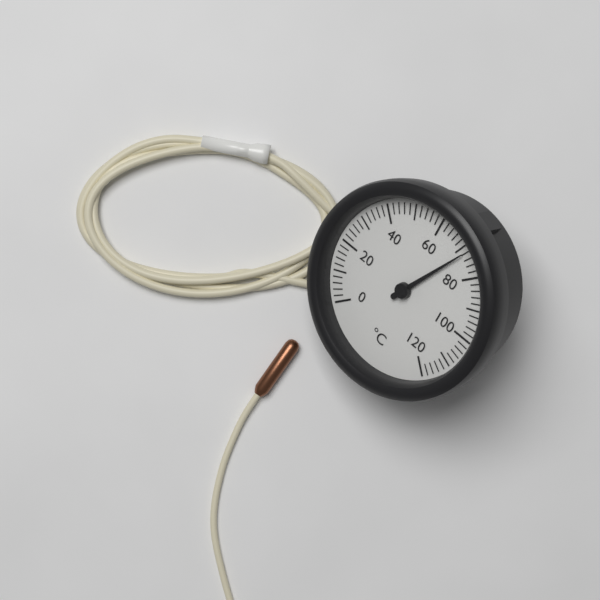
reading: 72 °C
